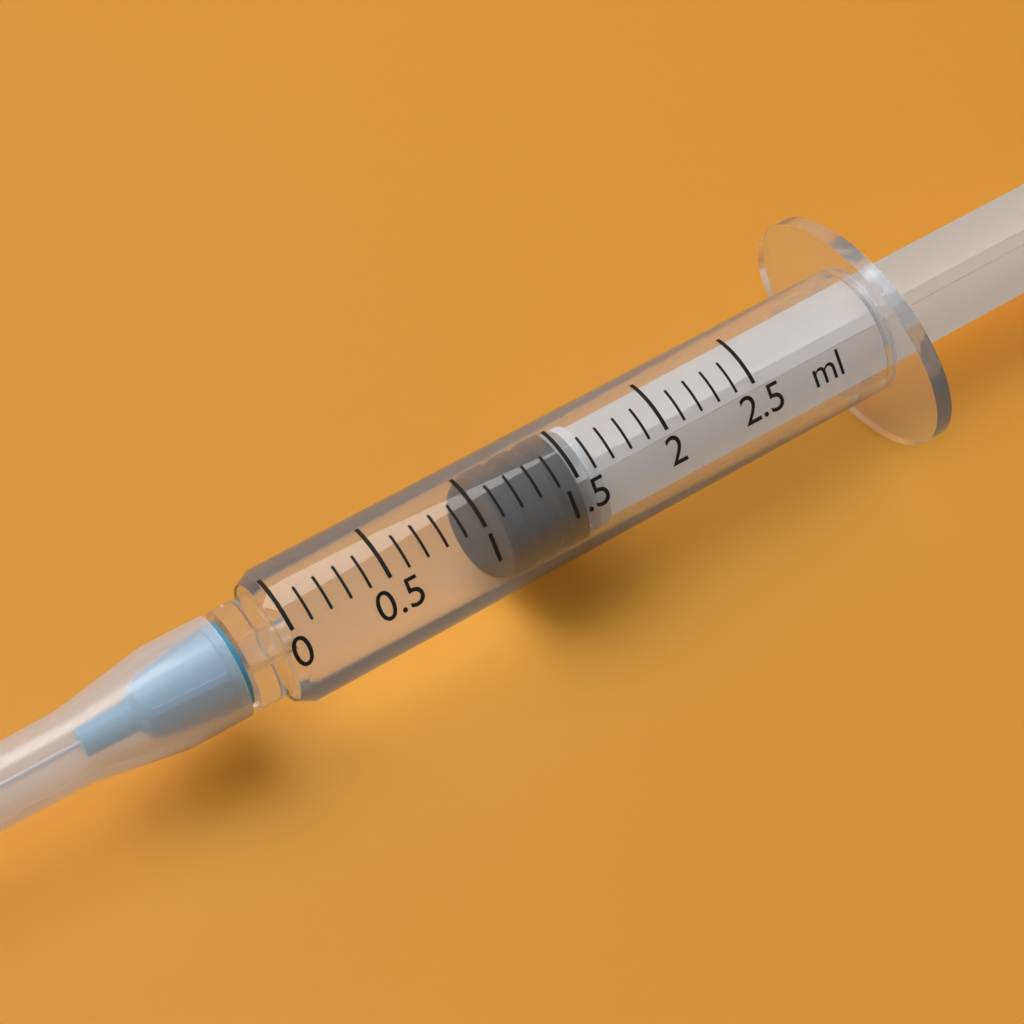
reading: 1.1 ml
